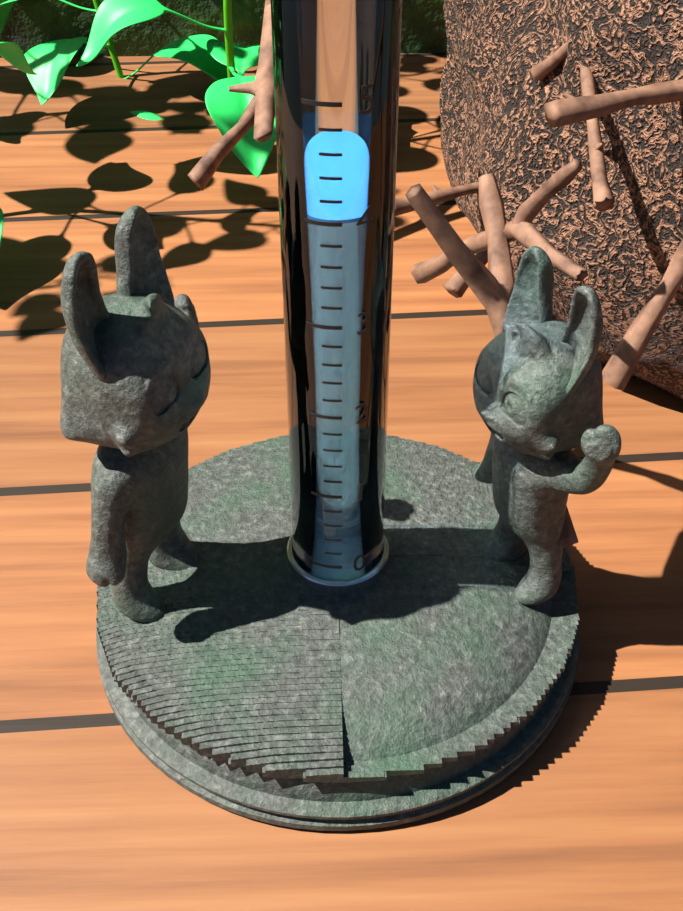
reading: 4.0 (no unit)
